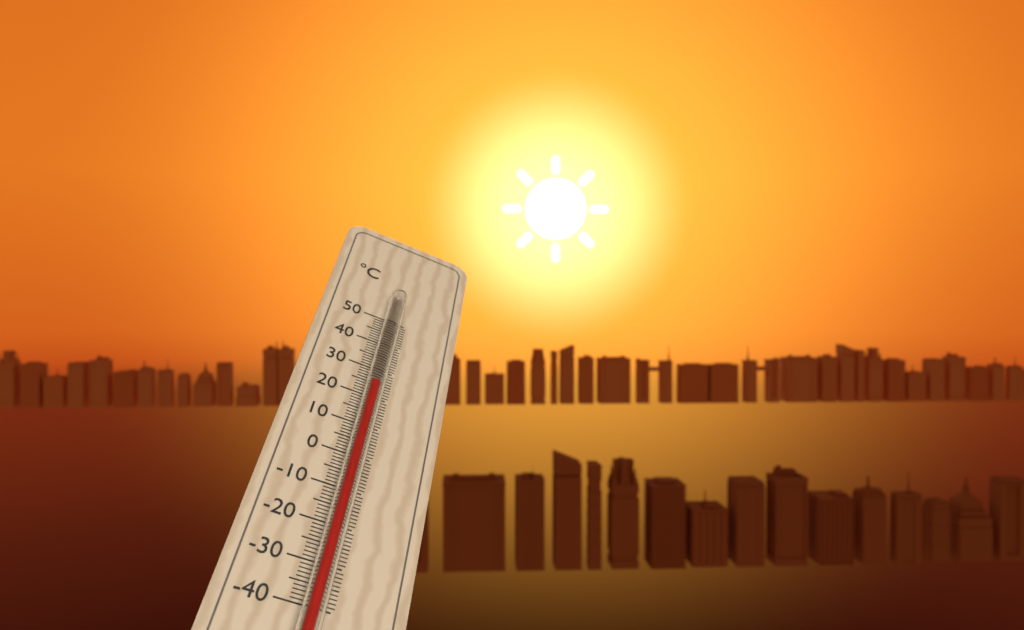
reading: 22 °C
